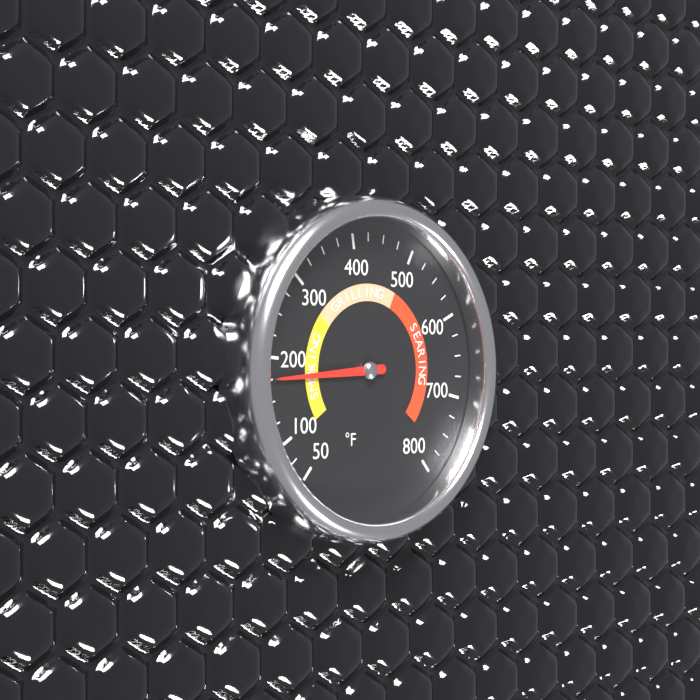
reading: 175 °F
